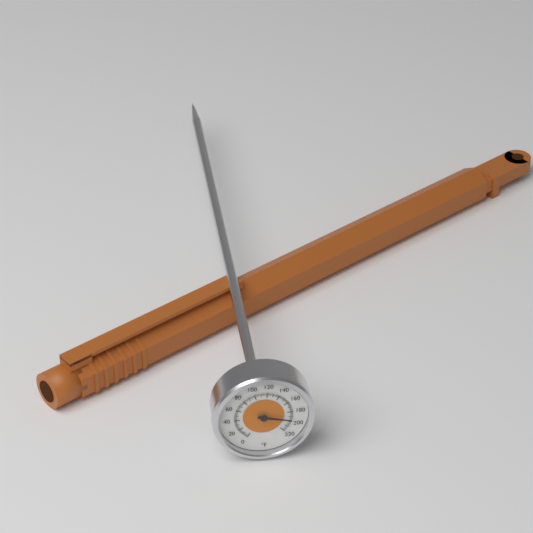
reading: 196 °F
